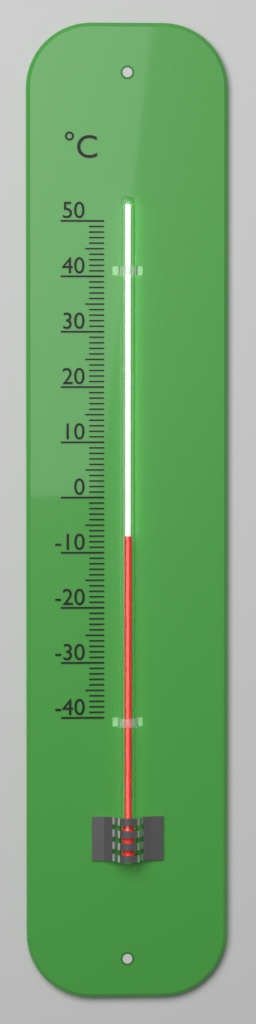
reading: -7 °C
